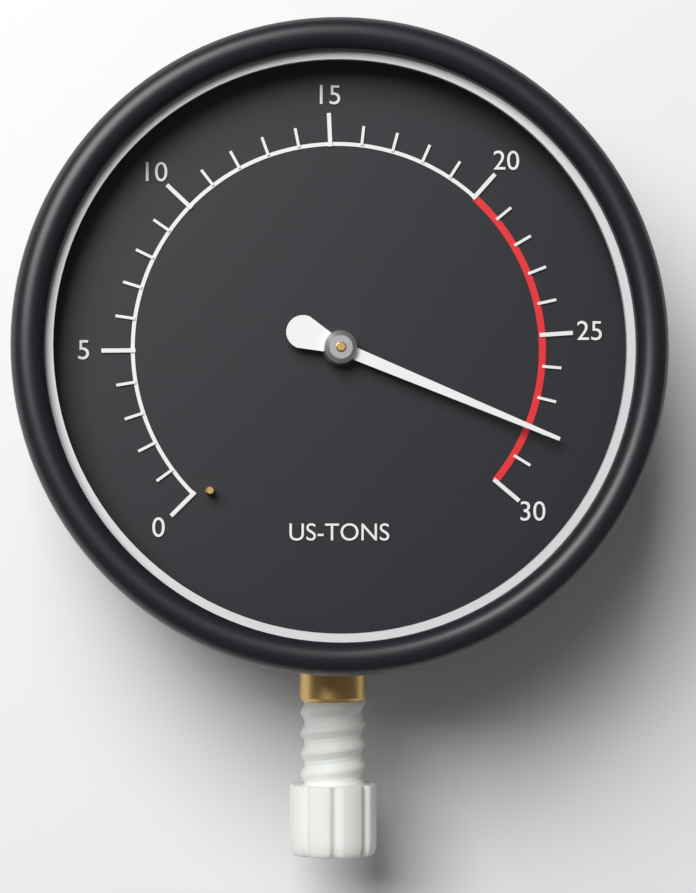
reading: 28 US-TONS
